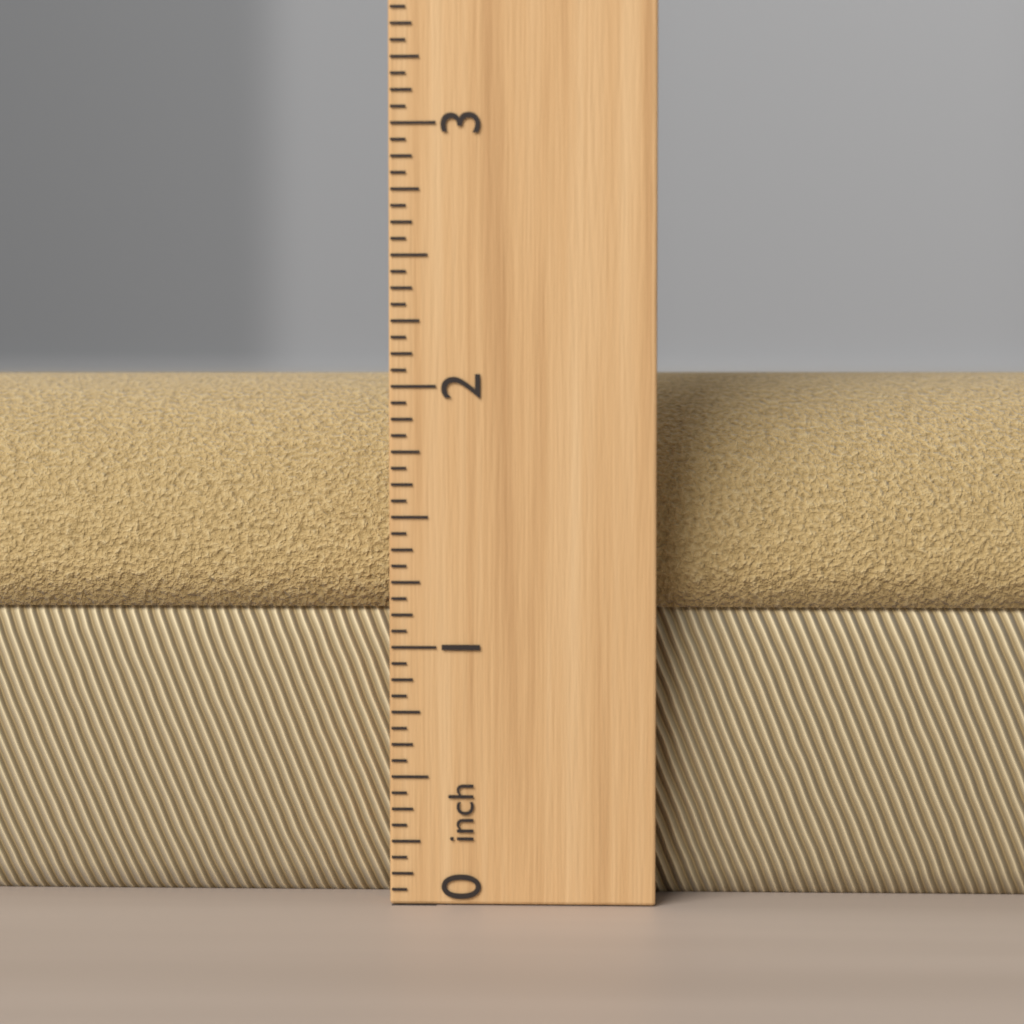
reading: 2.0625 inch
